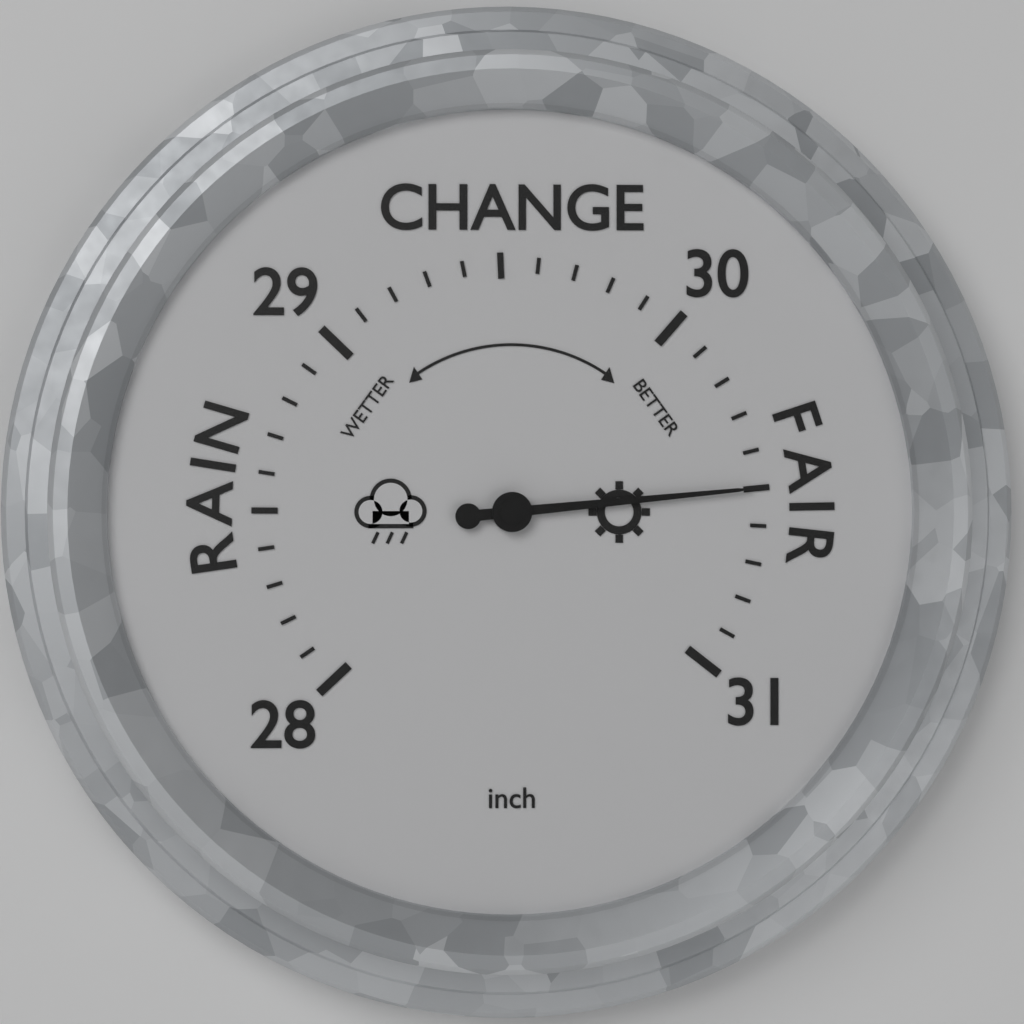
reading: 30.5 inch
